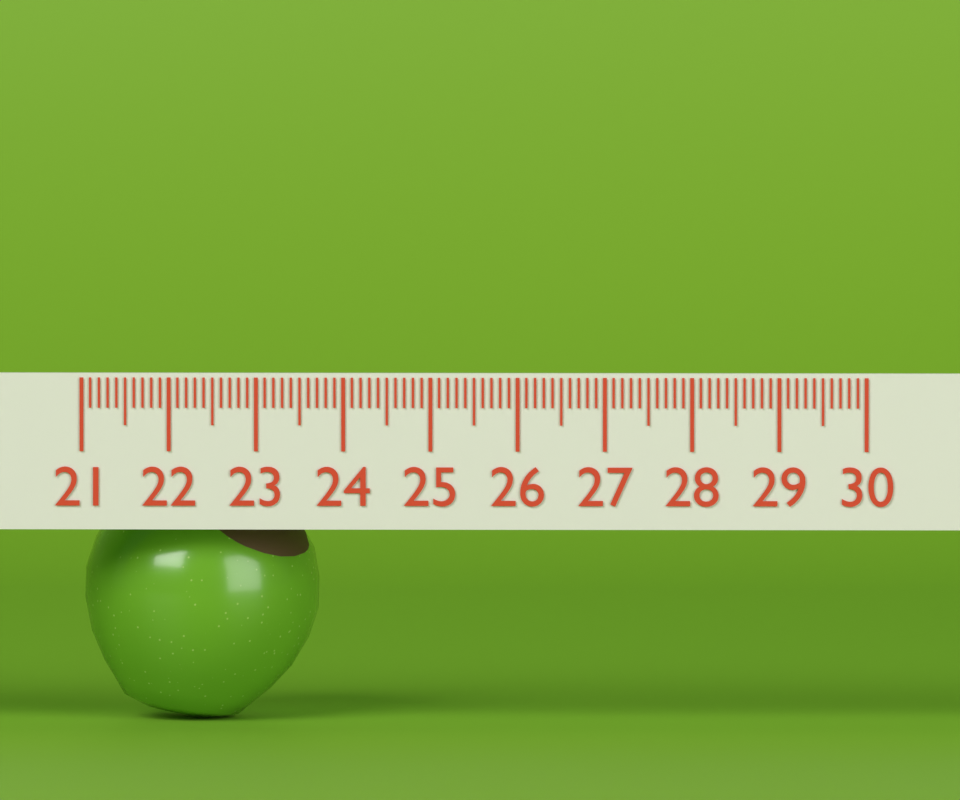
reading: 23.7 (no unit)
